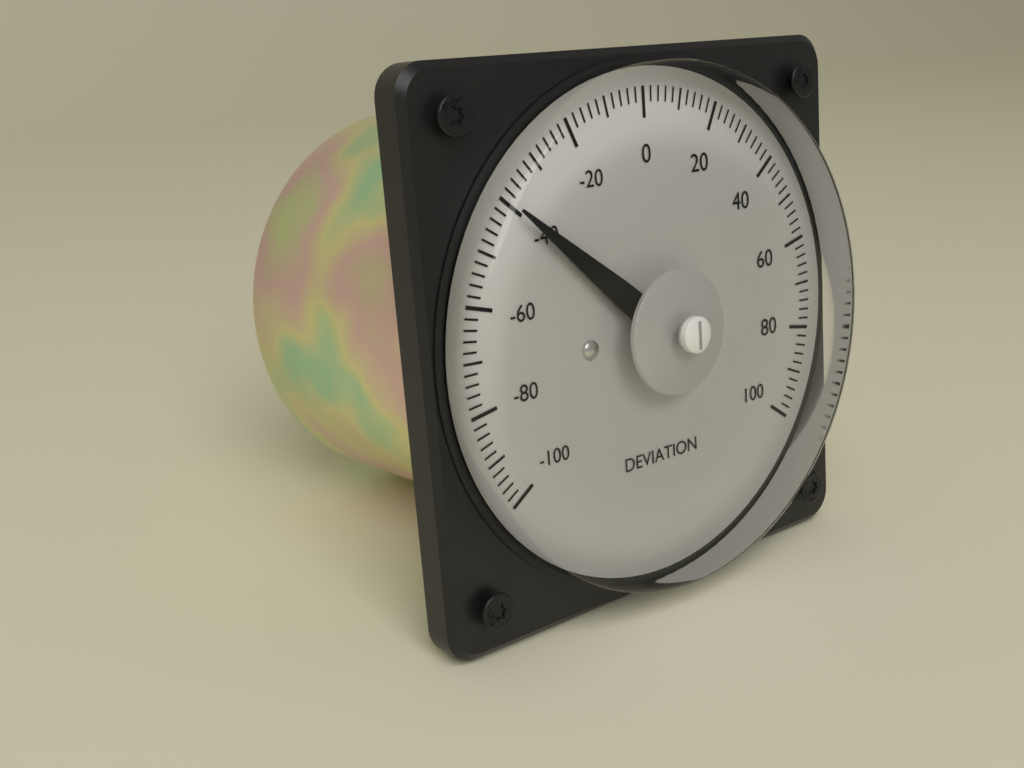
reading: -40 (no unit)
